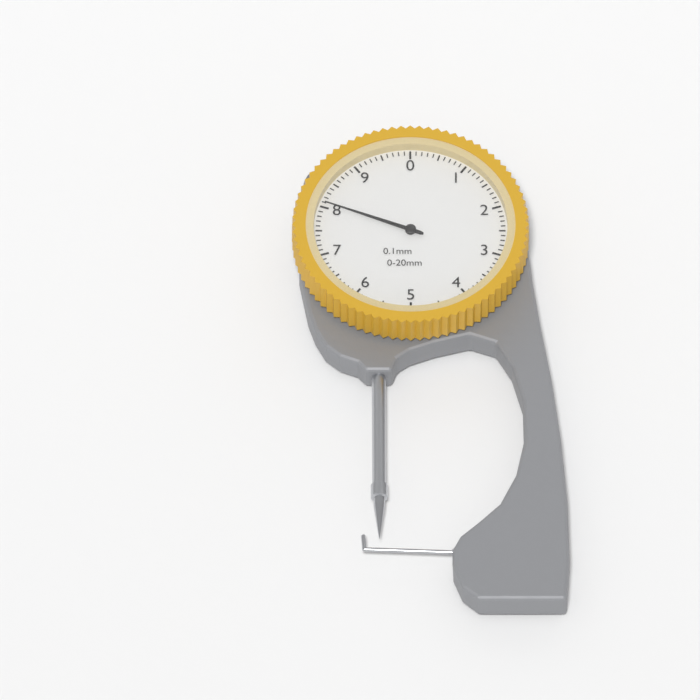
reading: 8.1 mm
